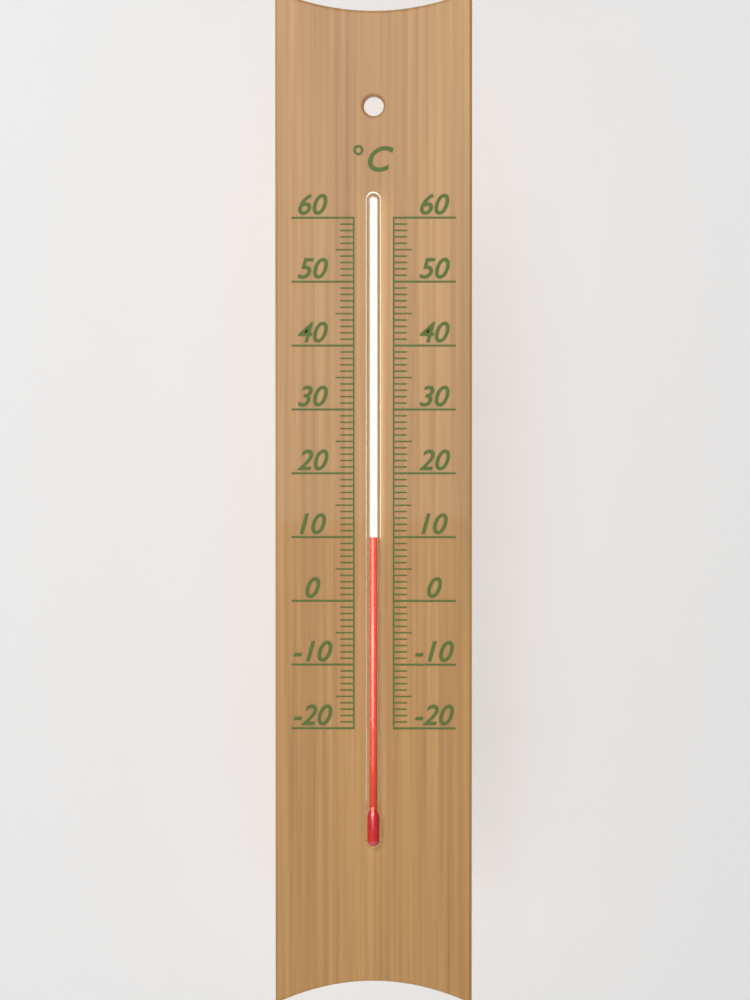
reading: 10 °C
